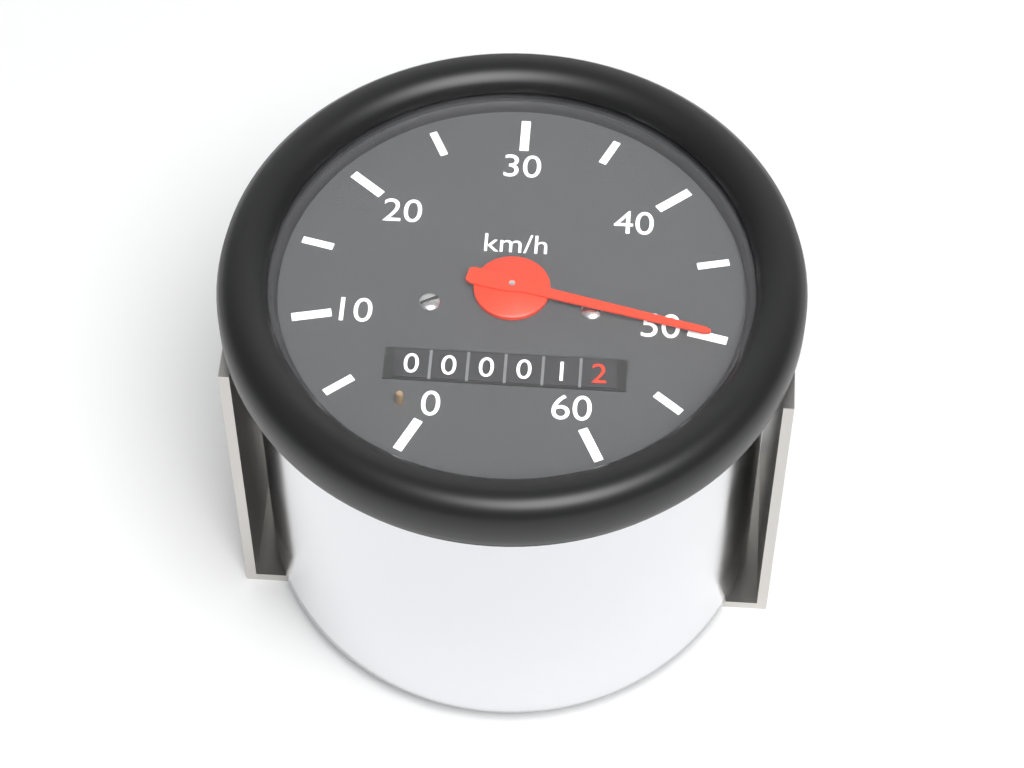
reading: 50 km/h
